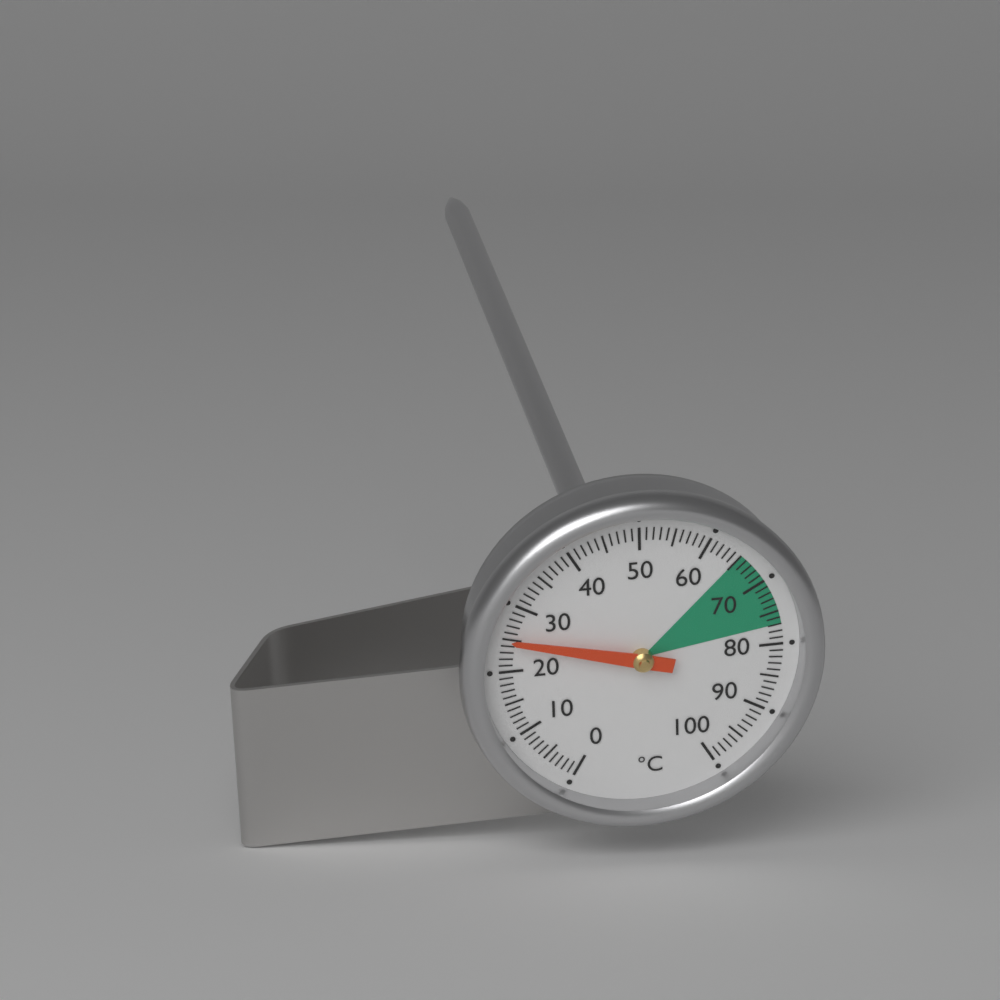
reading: 25 °C
